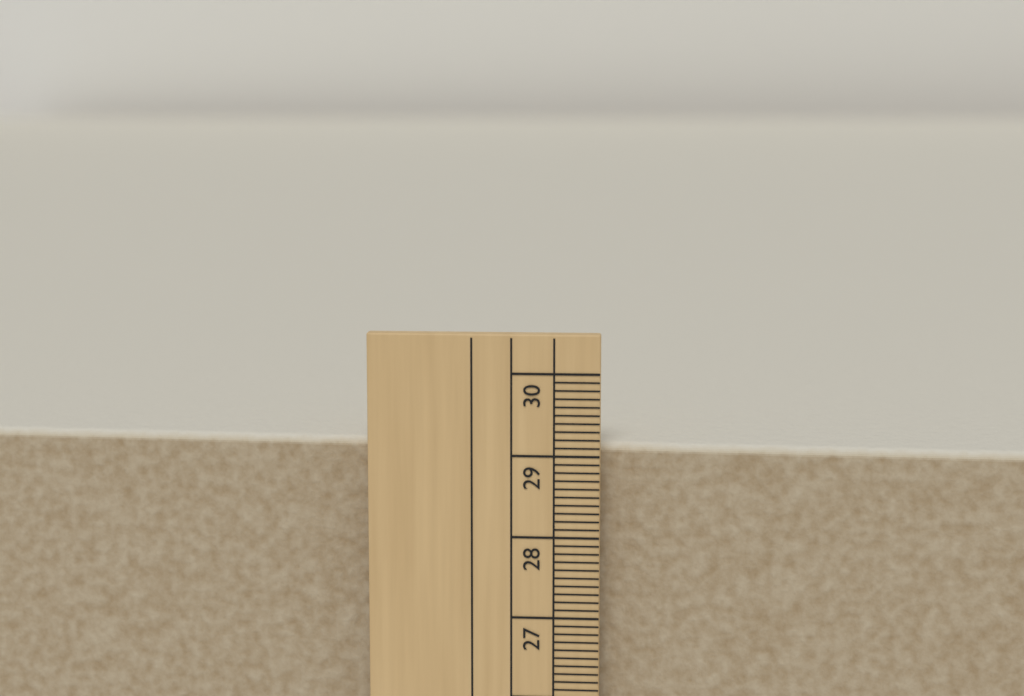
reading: 29.1 cm
